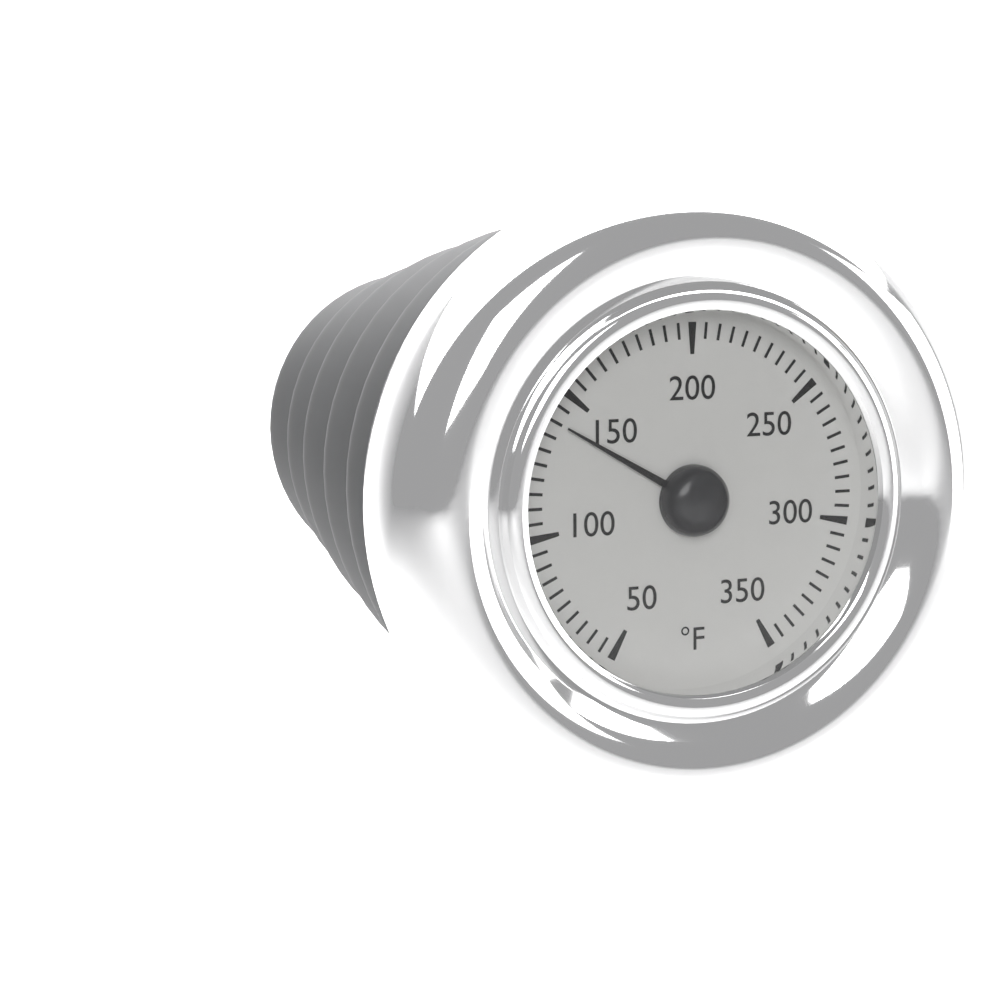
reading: 140 °F
